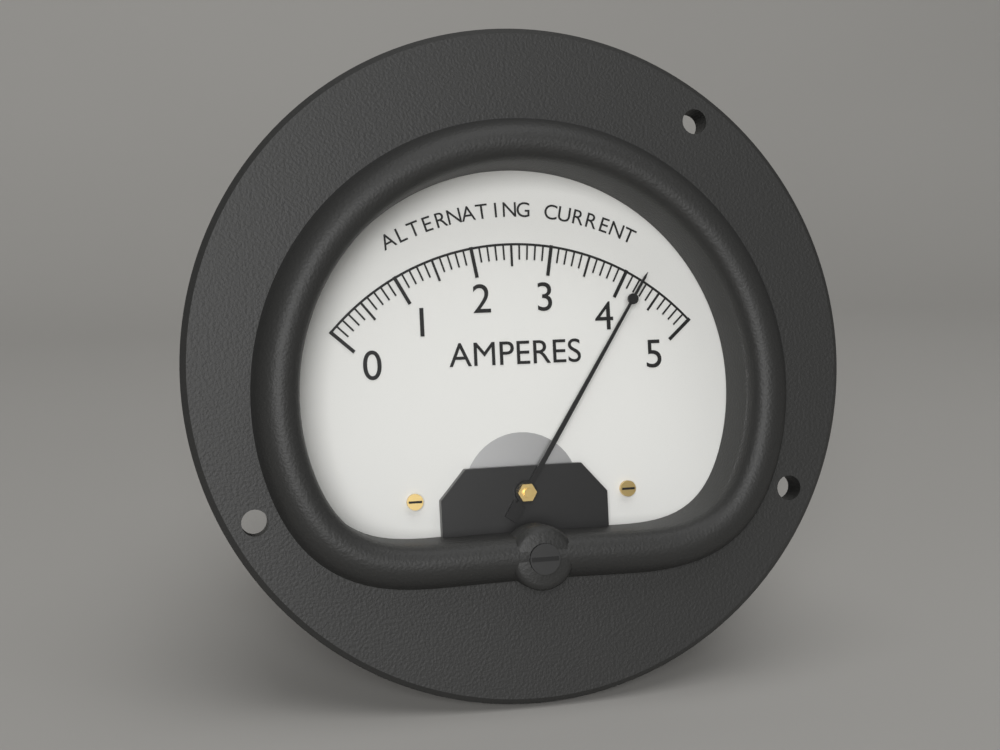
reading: 4.2 A
